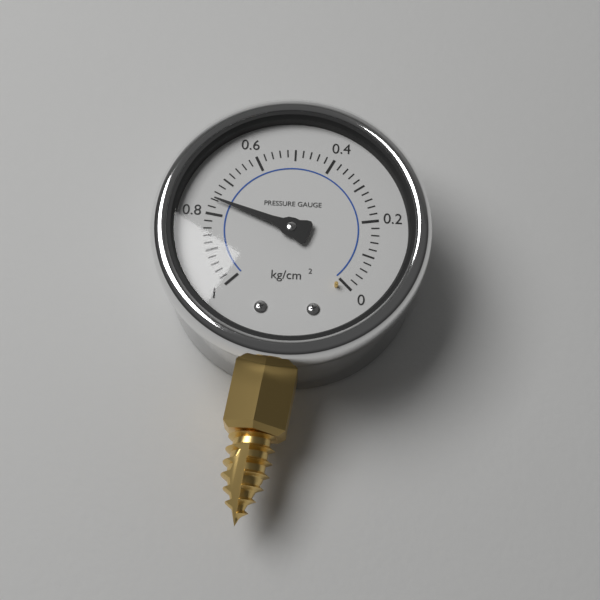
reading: 0.76 kg/cm²
